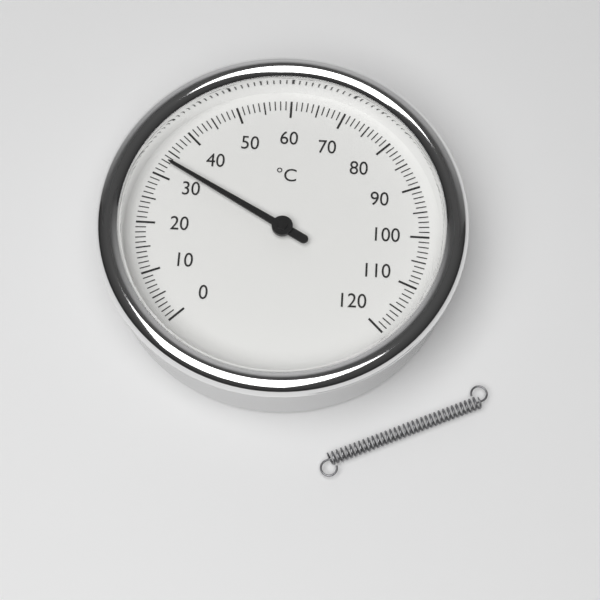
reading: 33 °C
